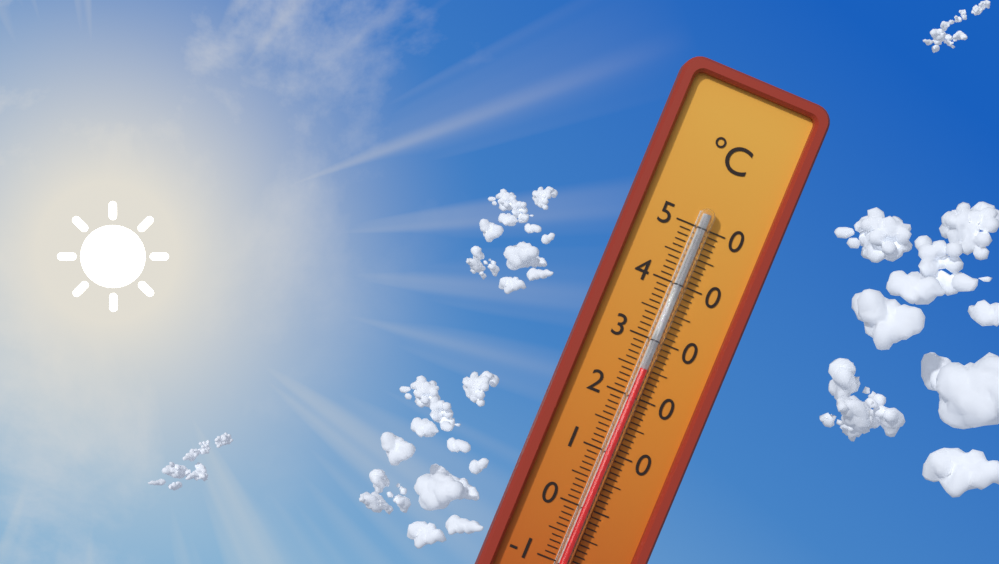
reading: 25 °C
